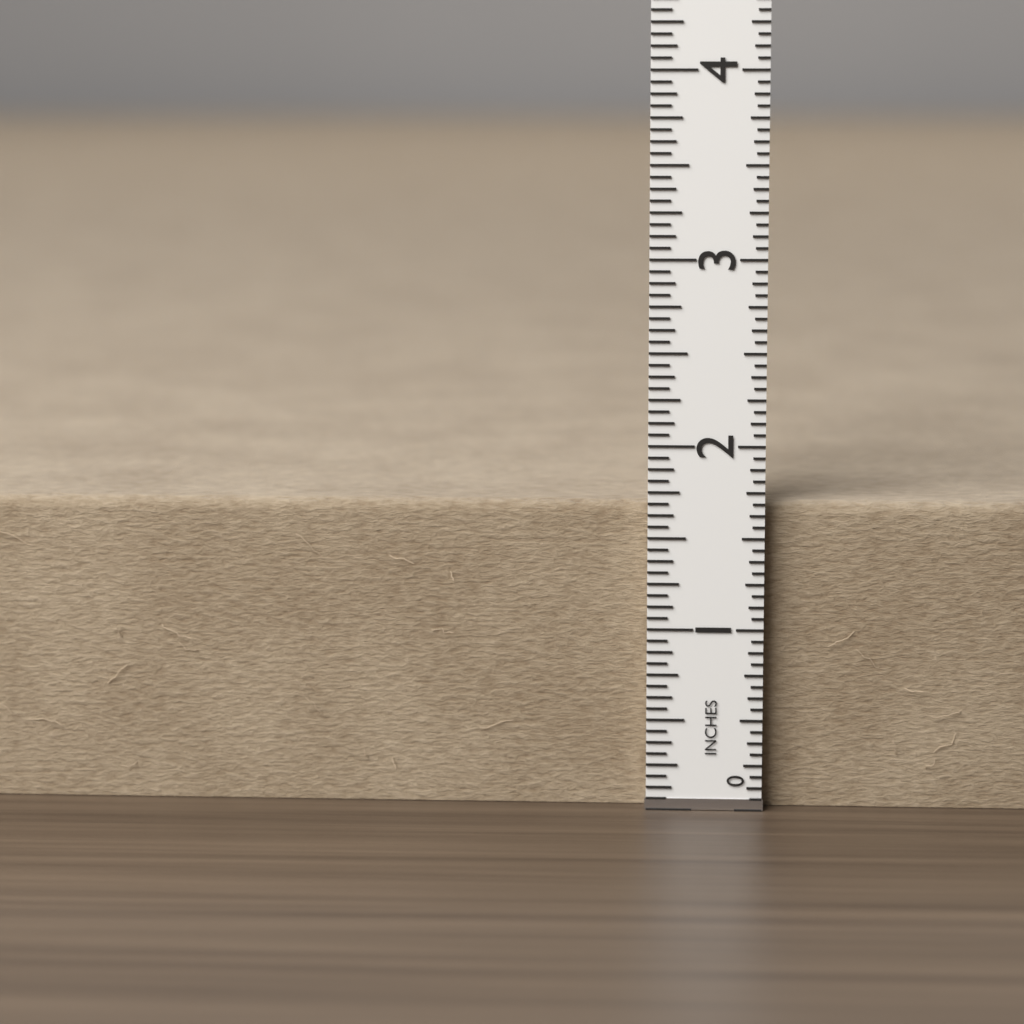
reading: 1.6875 in
